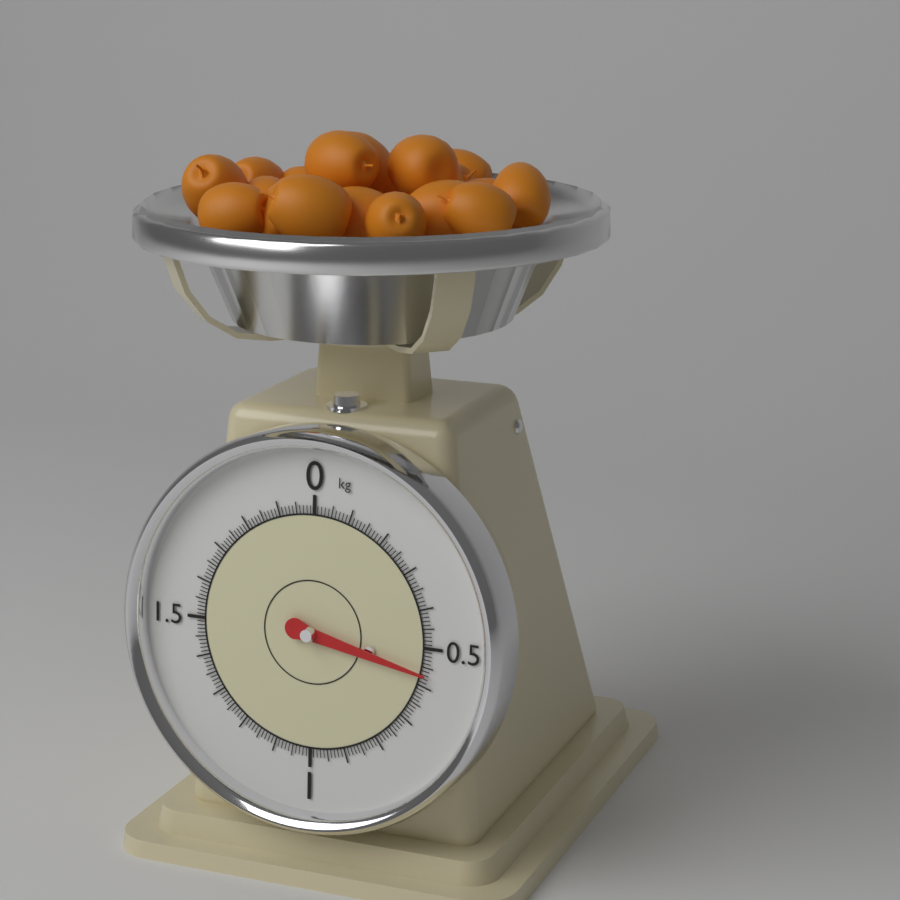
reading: 0.57 kg
